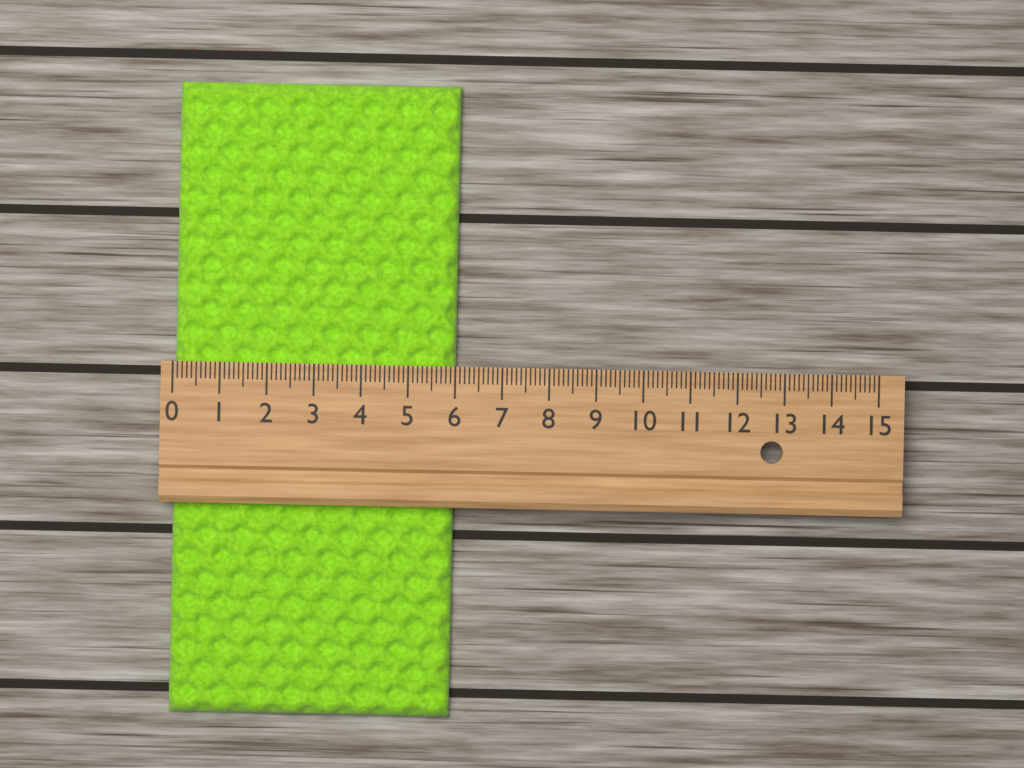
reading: 6.0 (no unit)
